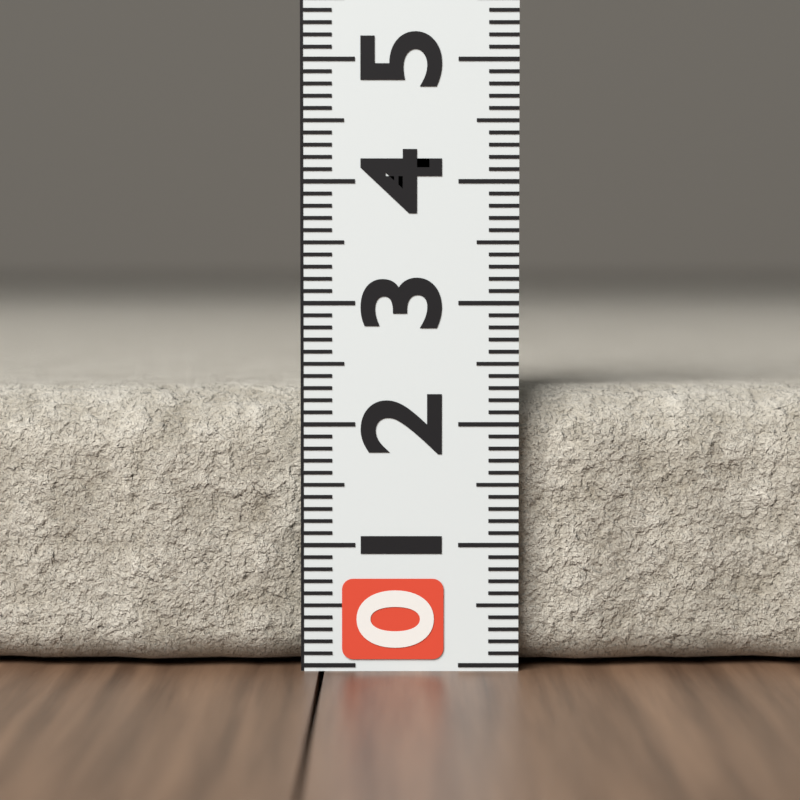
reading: 2.3 (no unit)
